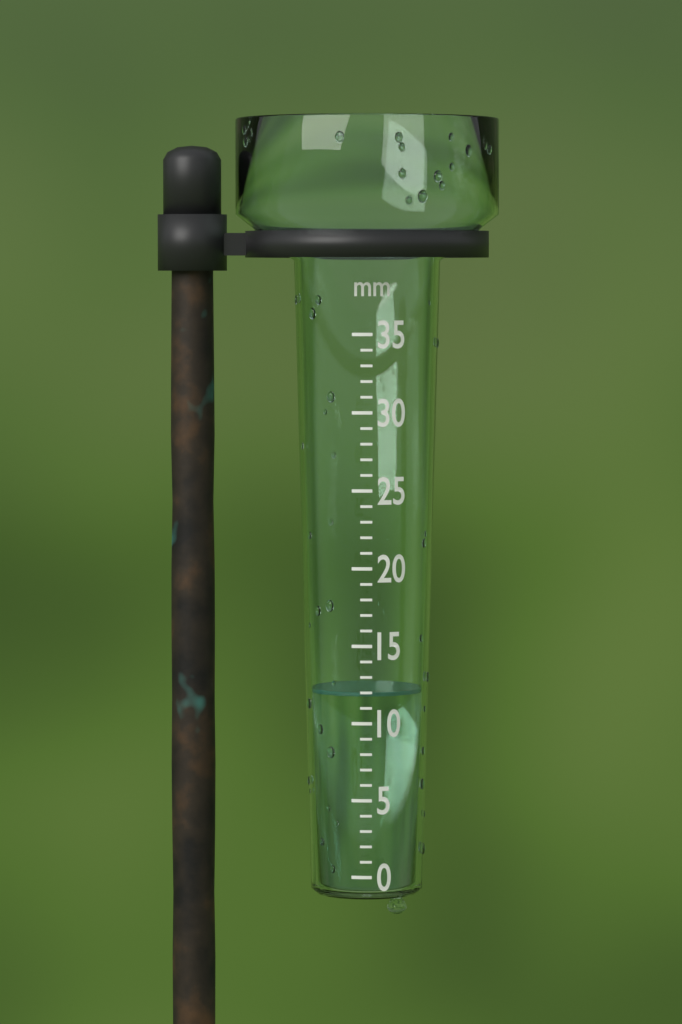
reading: 12 mm
